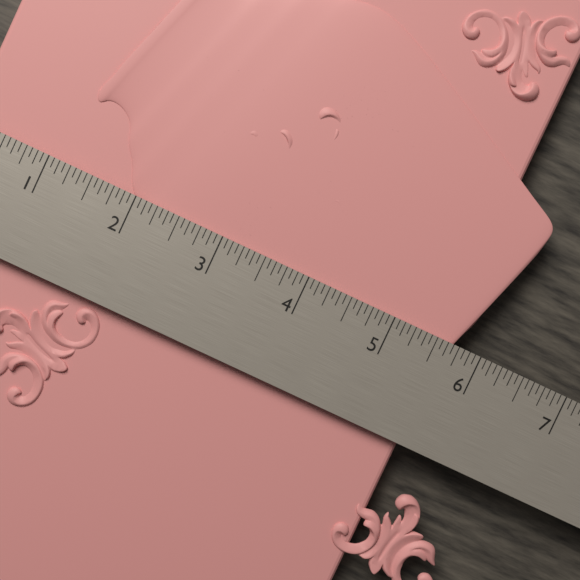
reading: 5.6250 in
